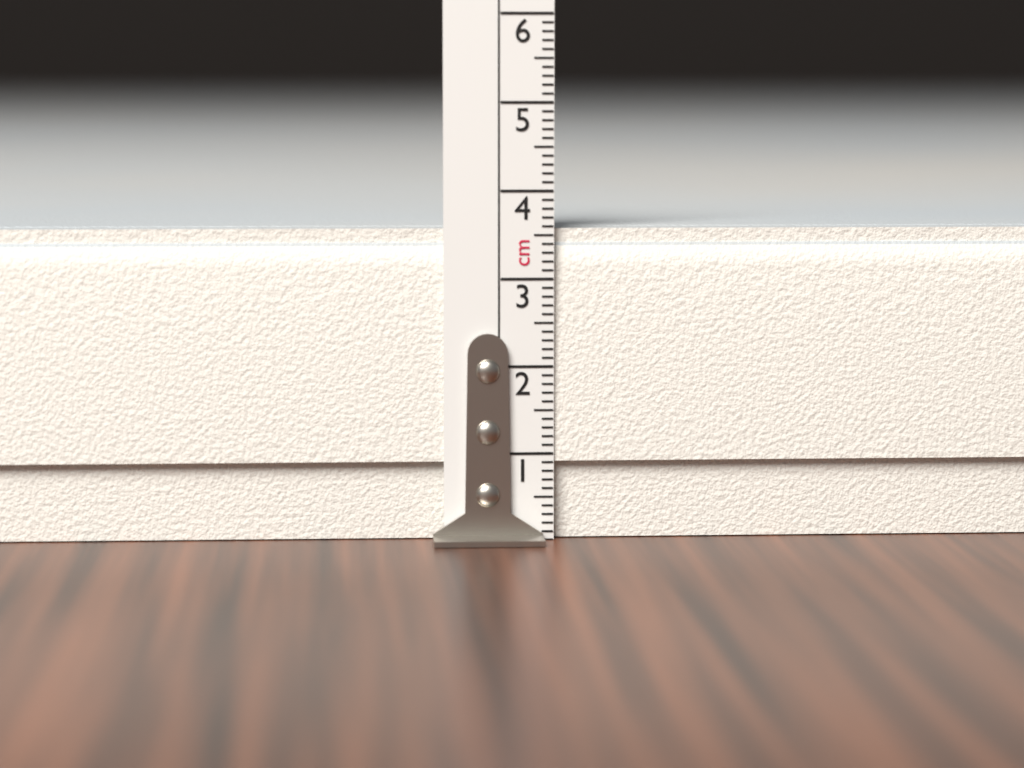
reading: 3.6 cm
